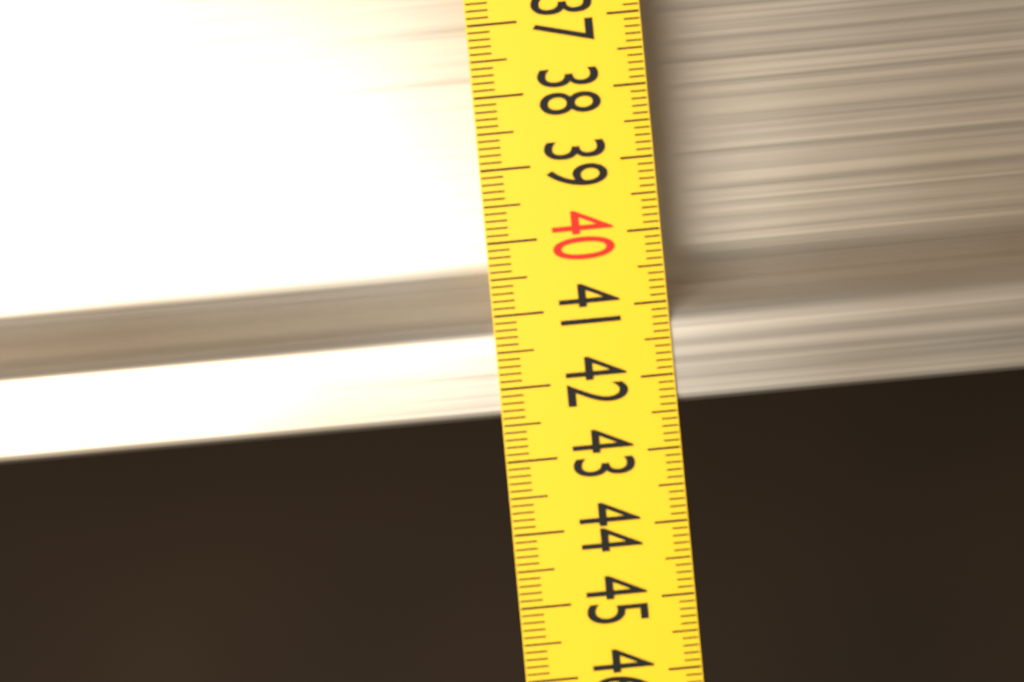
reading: 42.4 (no unit)
